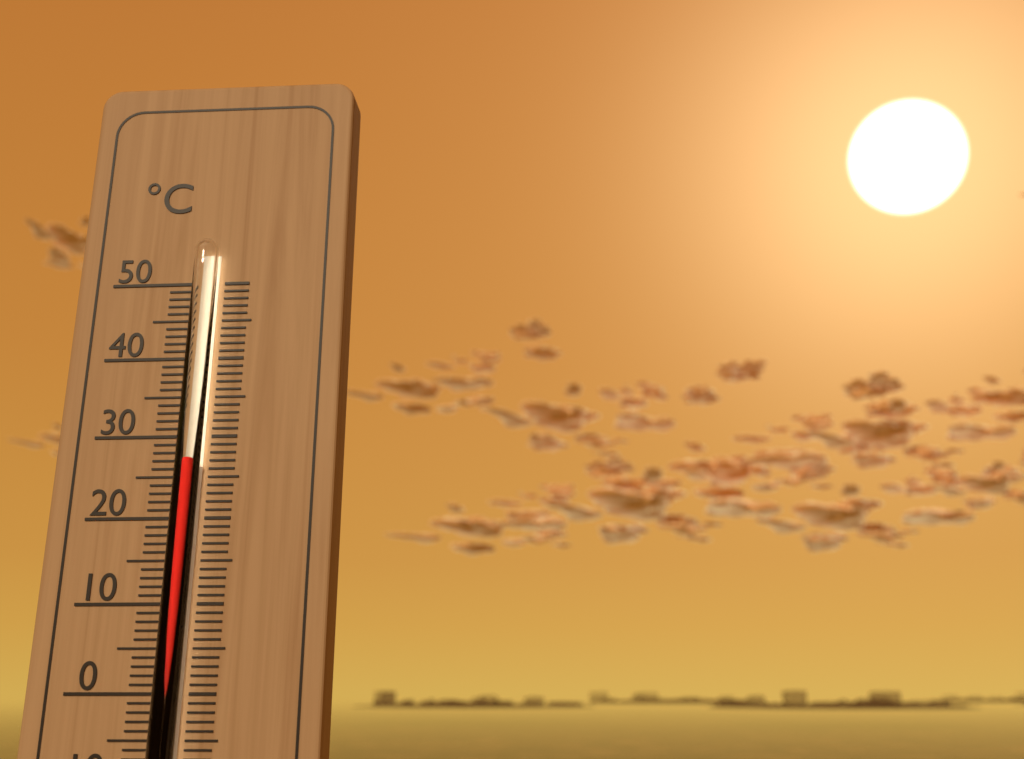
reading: 27 °C
